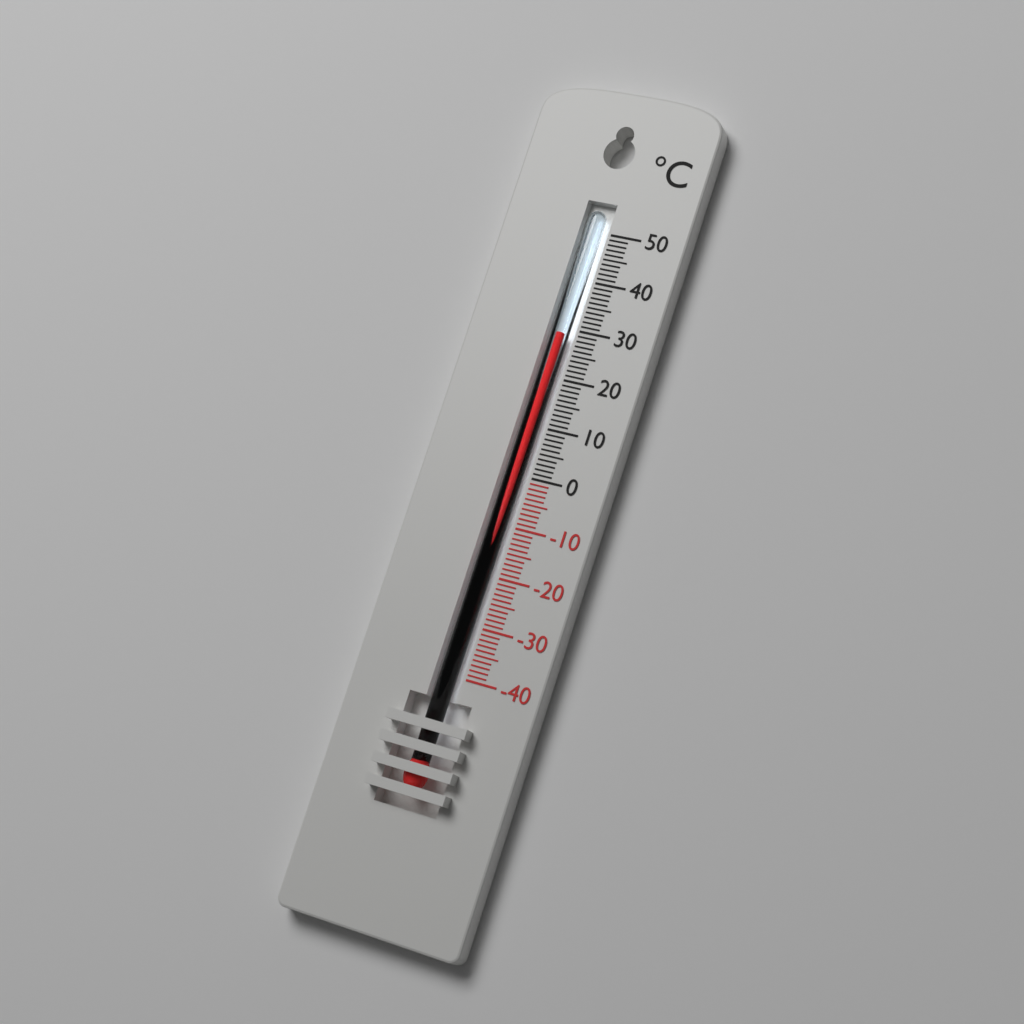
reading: 29 °C
